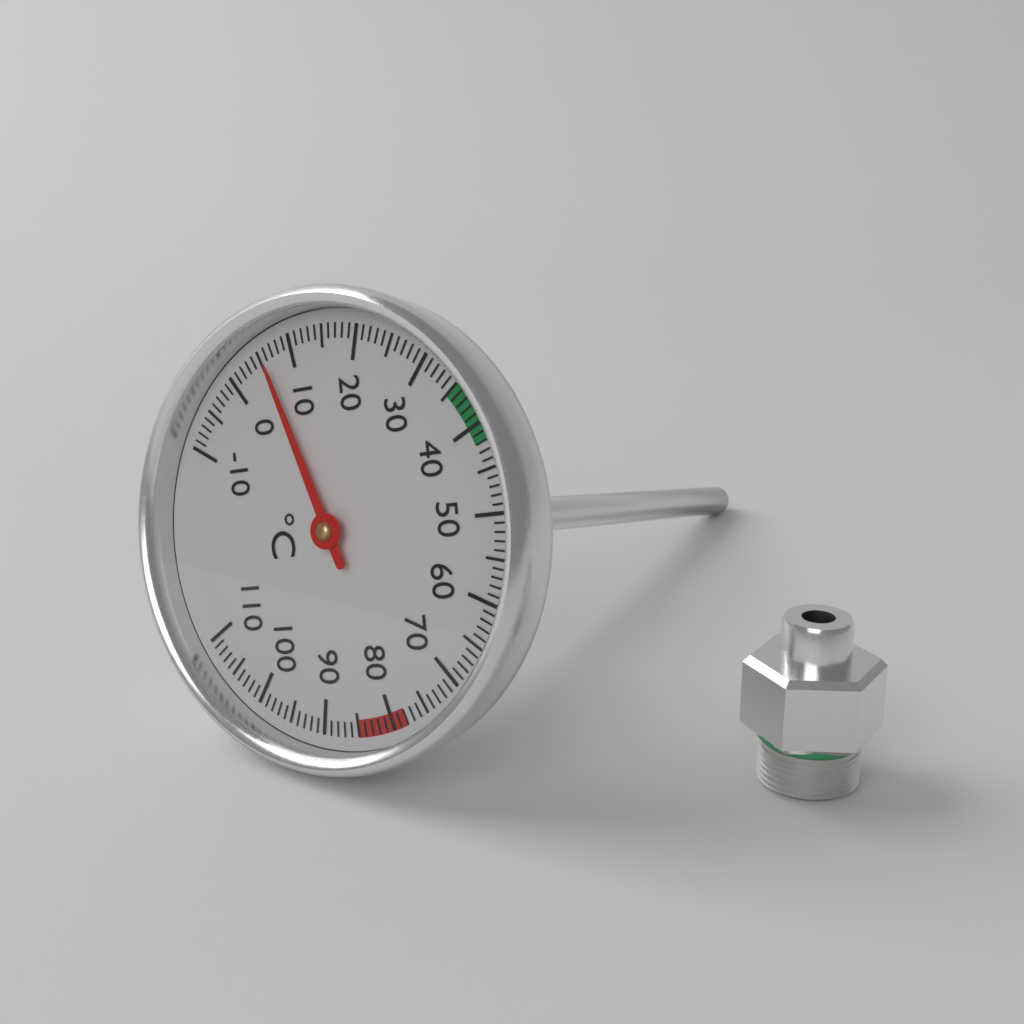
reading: 6 °C
